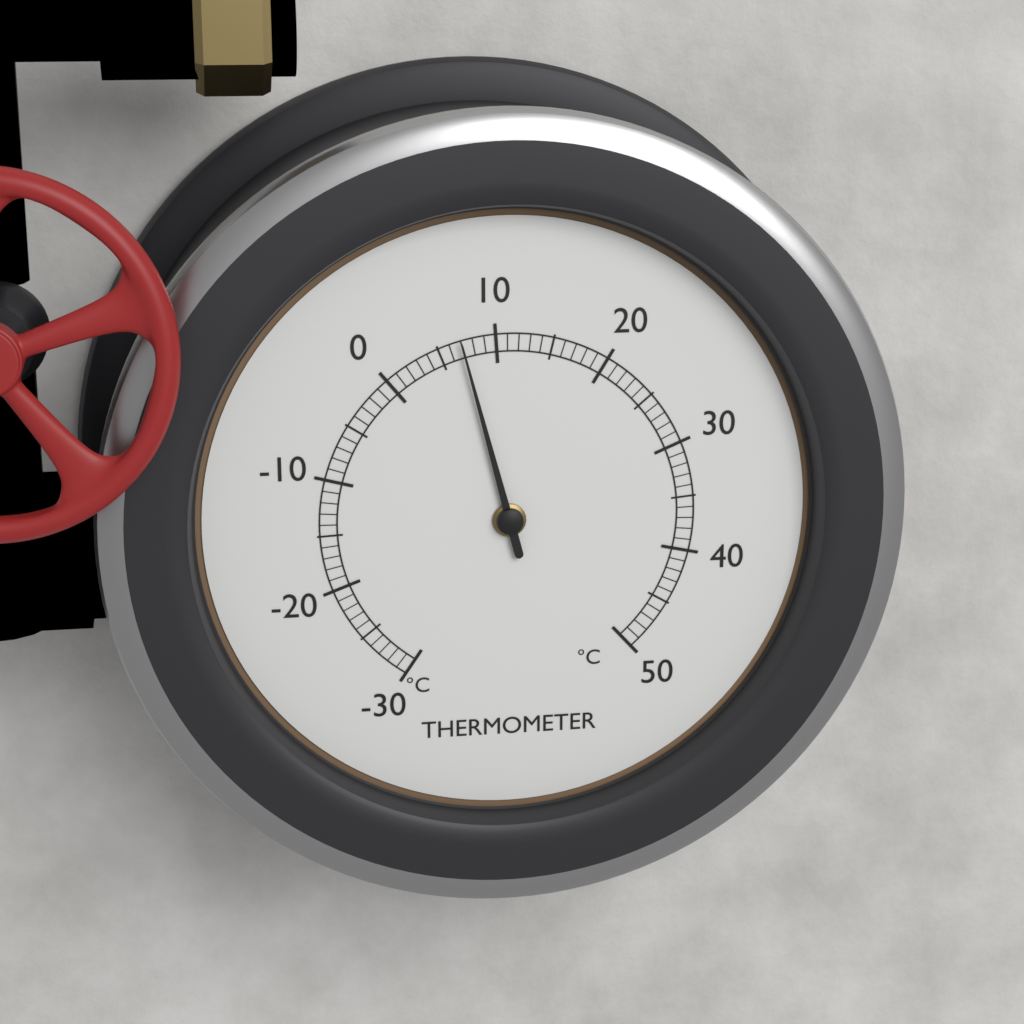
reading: 7 °C
